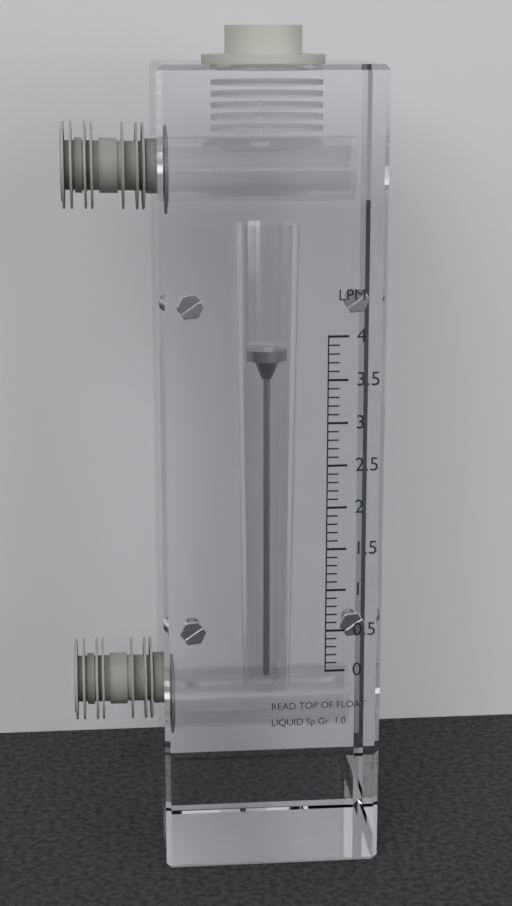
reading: 3.7 LPM
